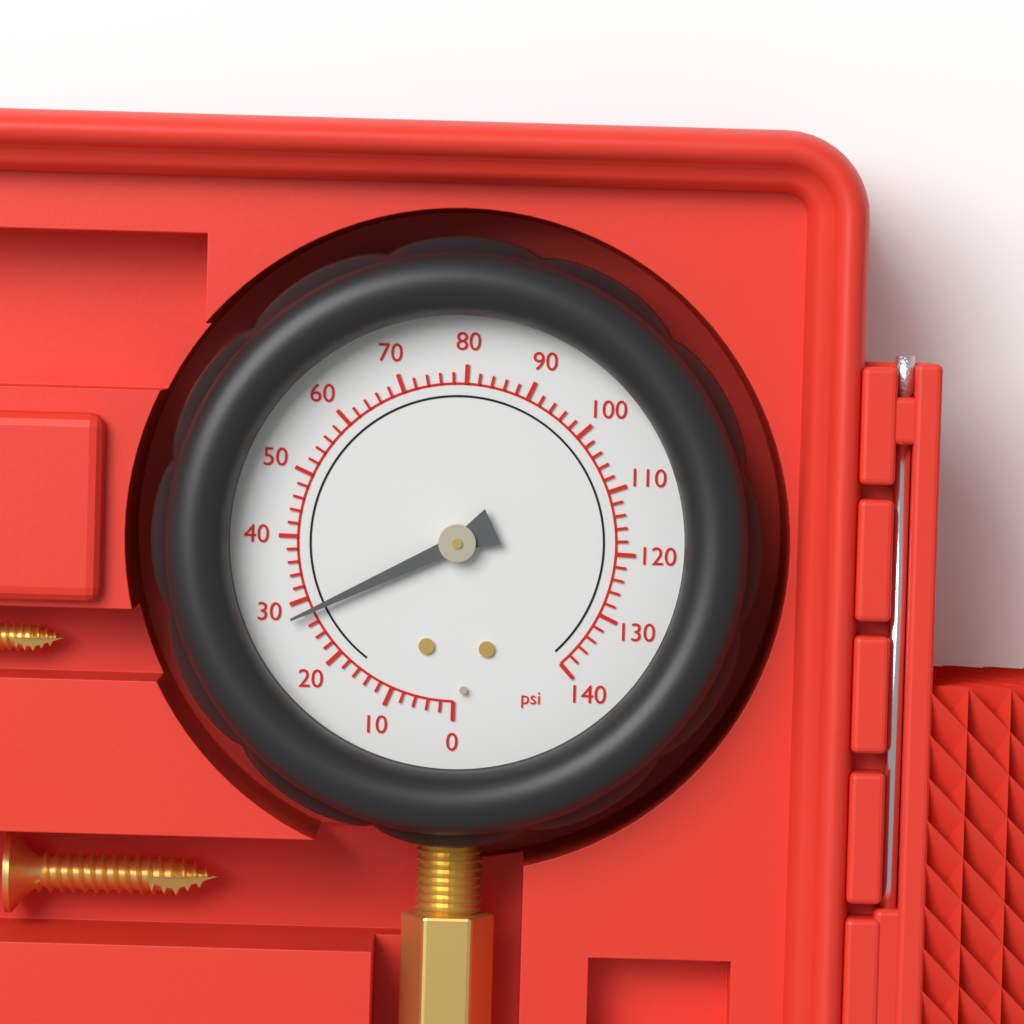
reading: 28 psi
